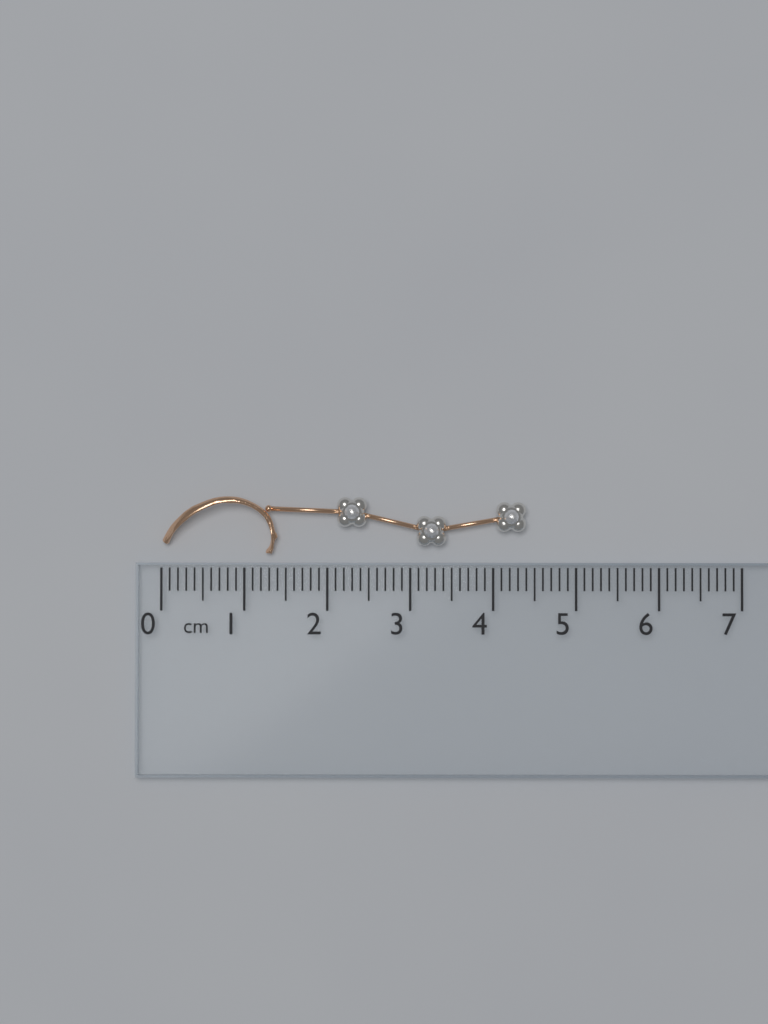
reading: 4.4 cm
